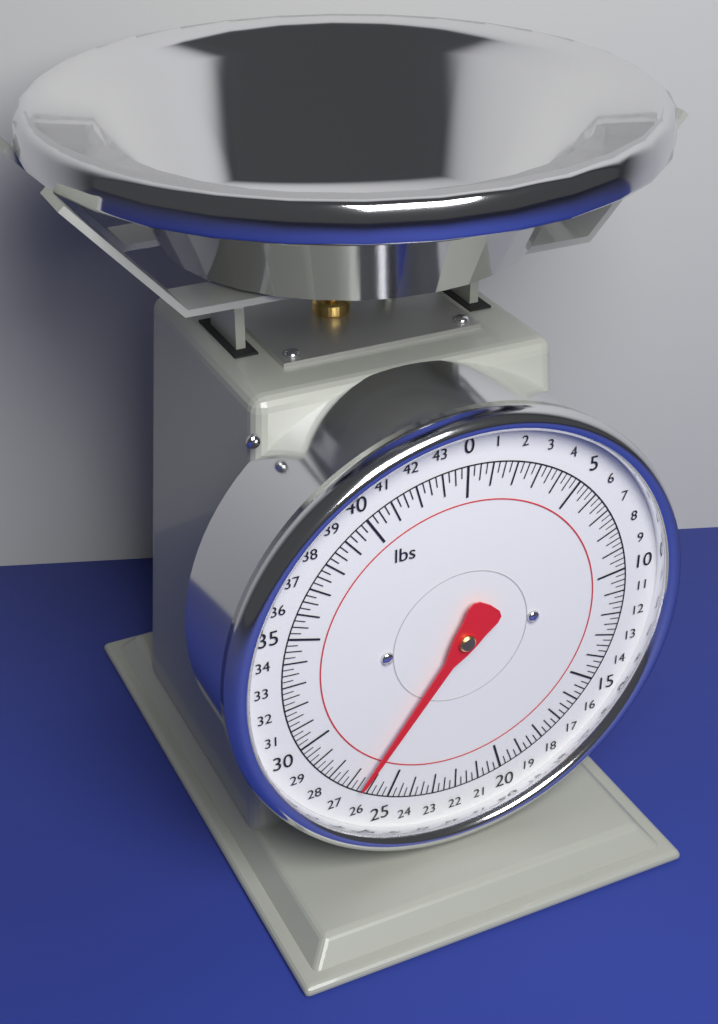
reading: 26.50 lbs
